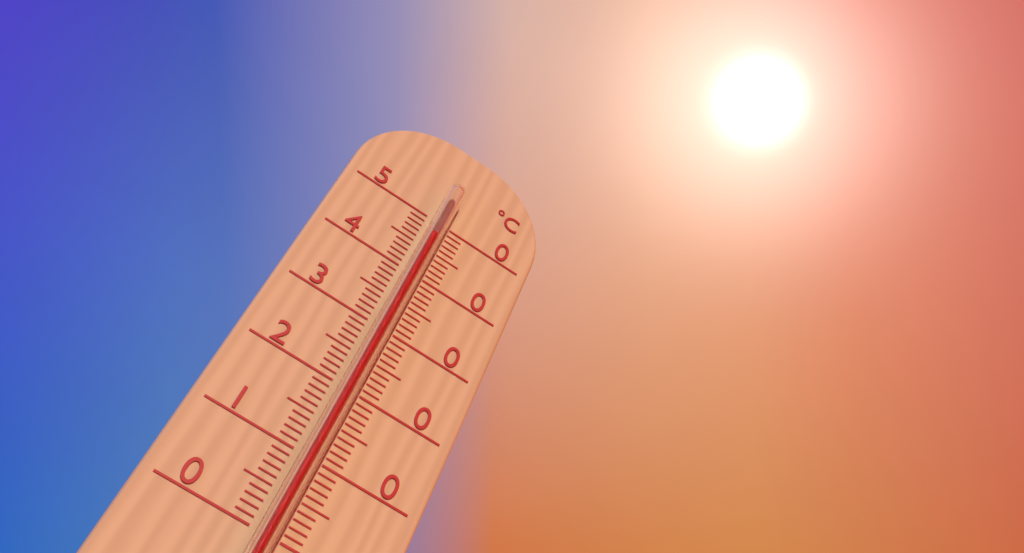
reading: 46 °C
